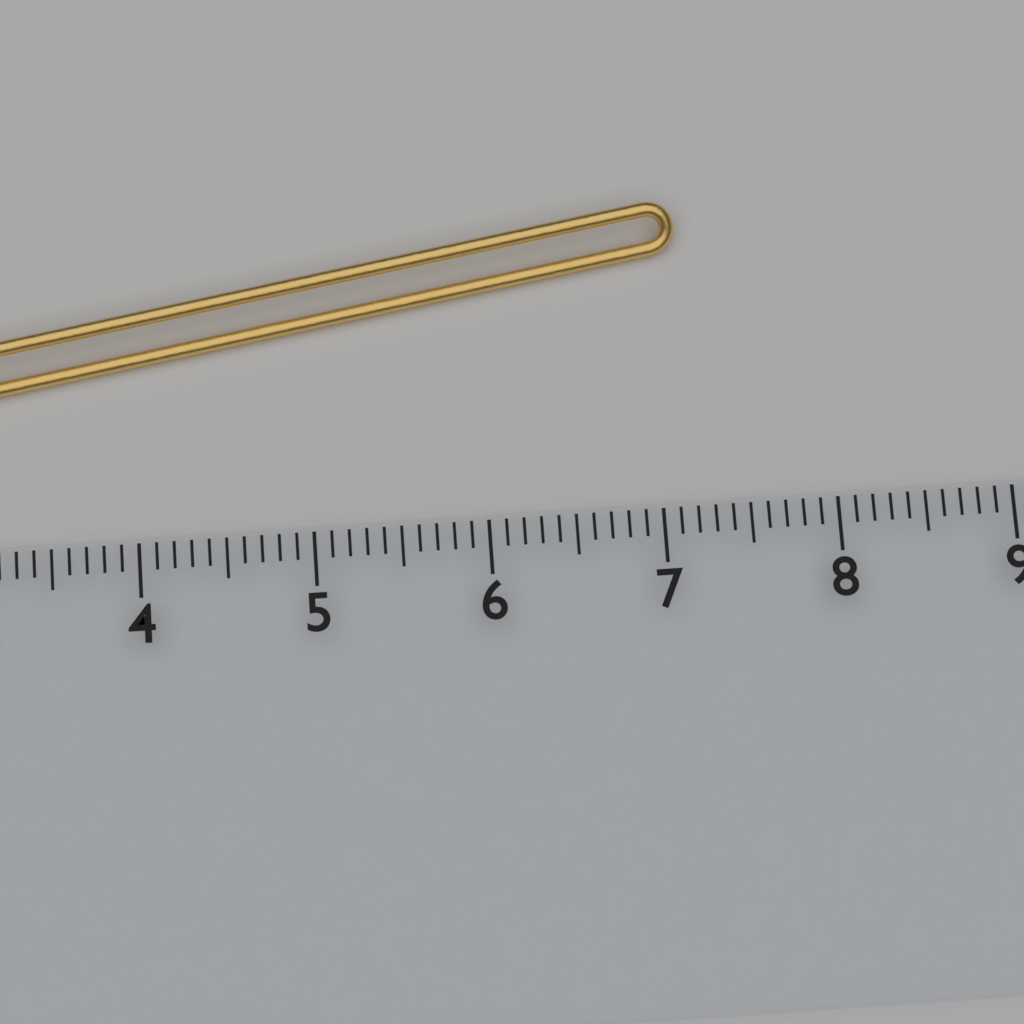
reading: 7.2 cm
